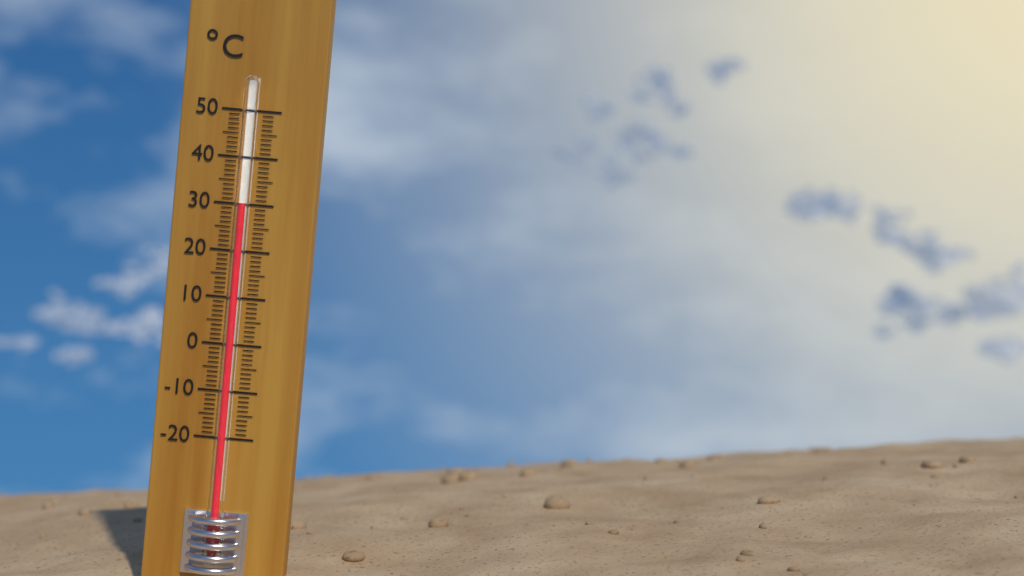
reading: 30 °C
